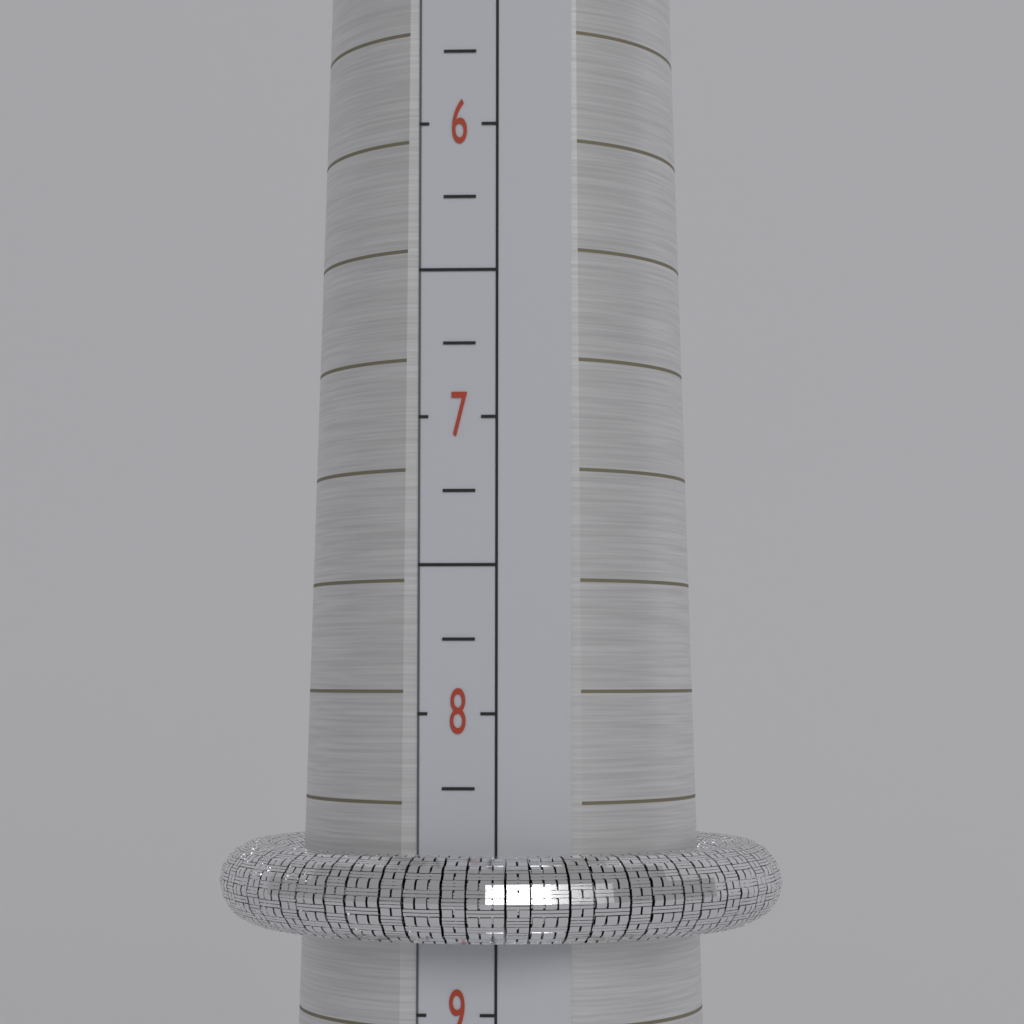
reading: 8.75 (no unit)
